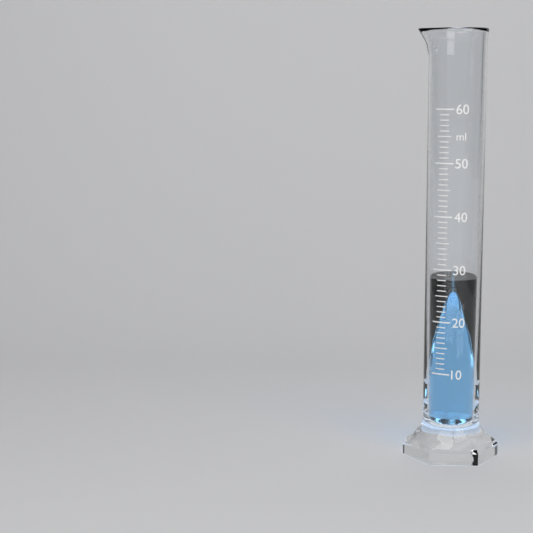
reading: 28 ml
